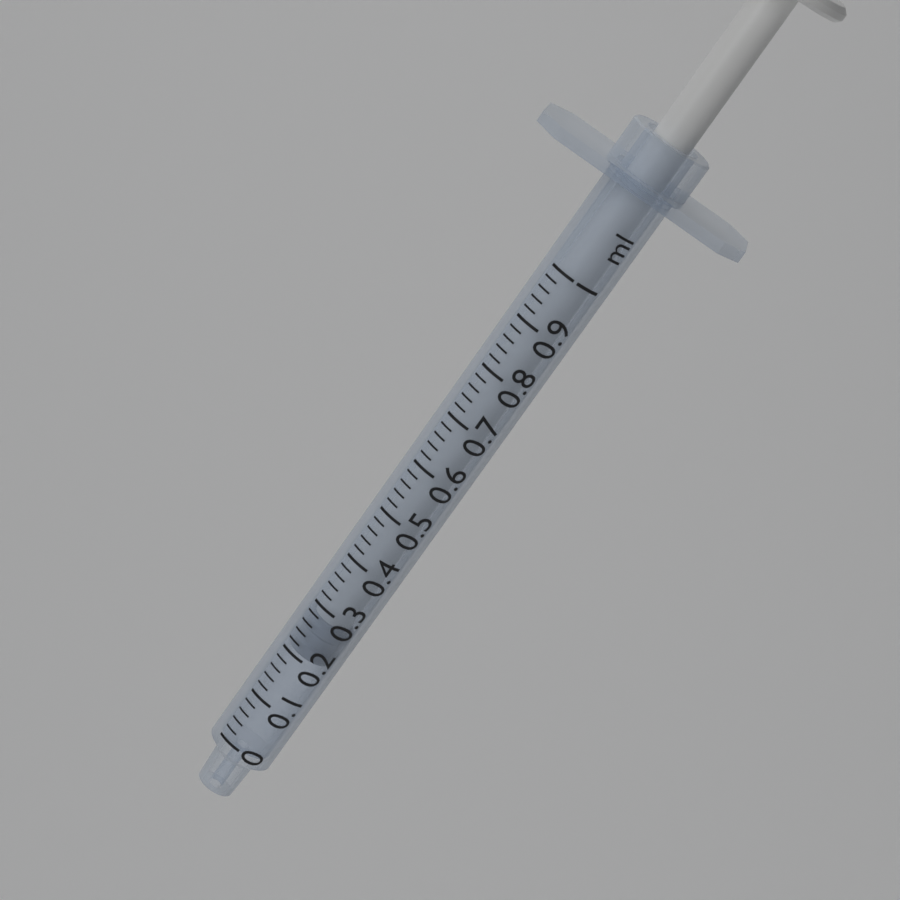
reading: 0.20 ml
